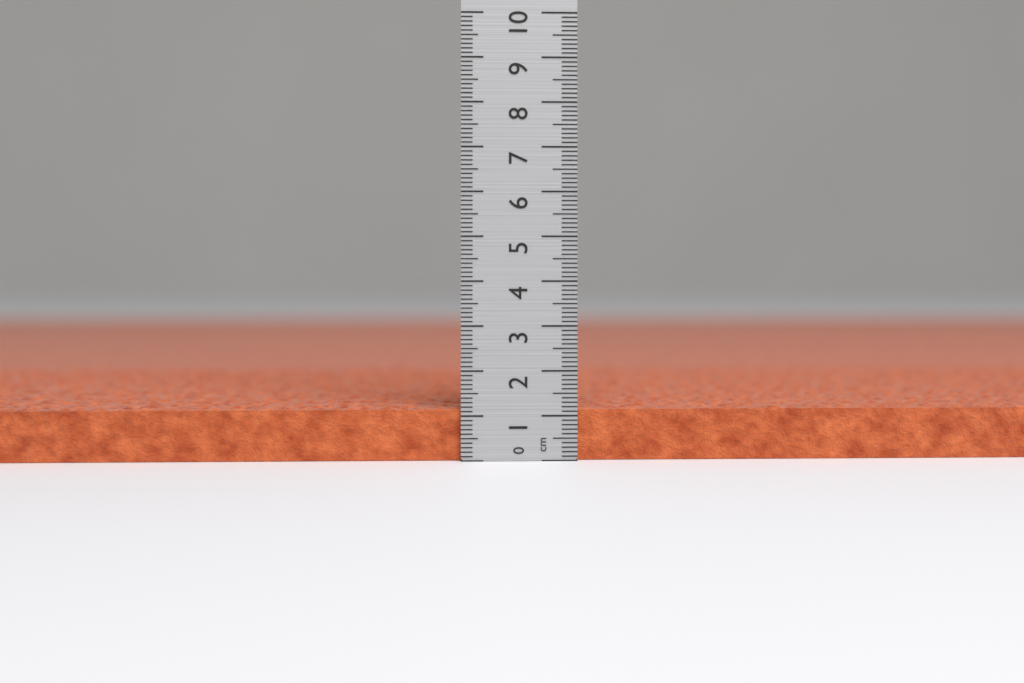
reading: 1.2 cm
